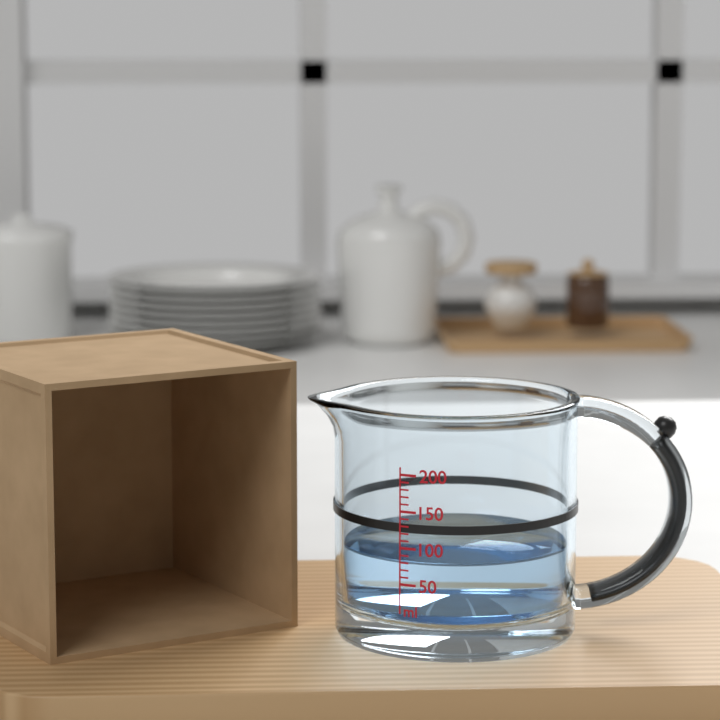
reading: 80 ml
